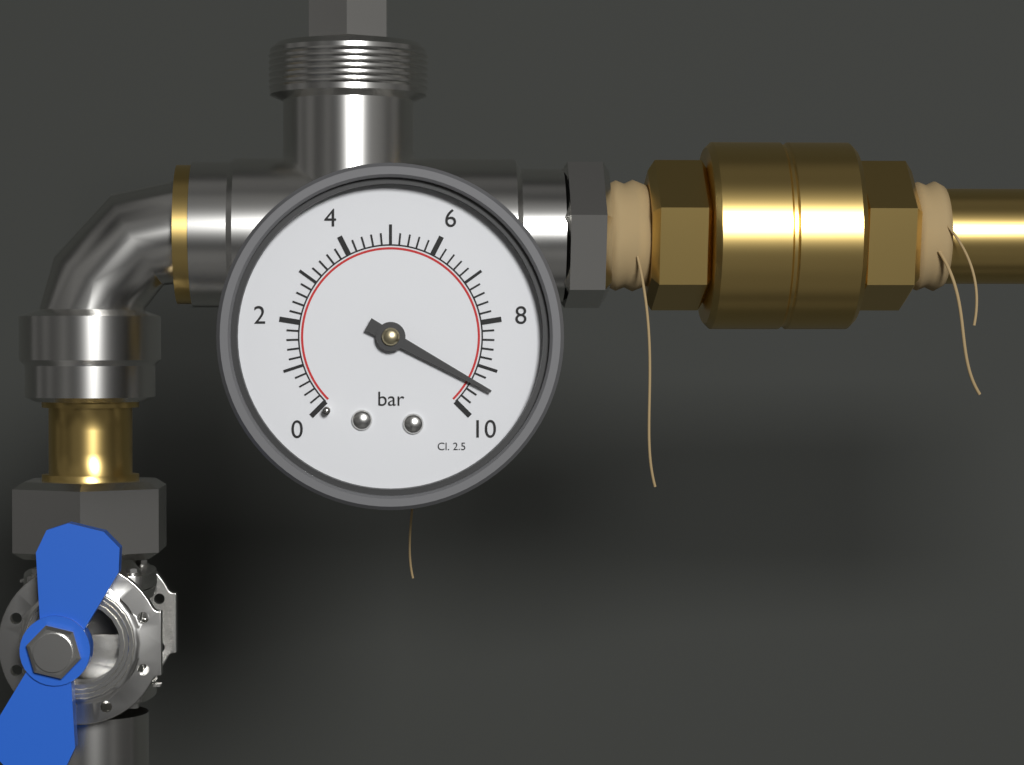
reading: 9.4 bar
